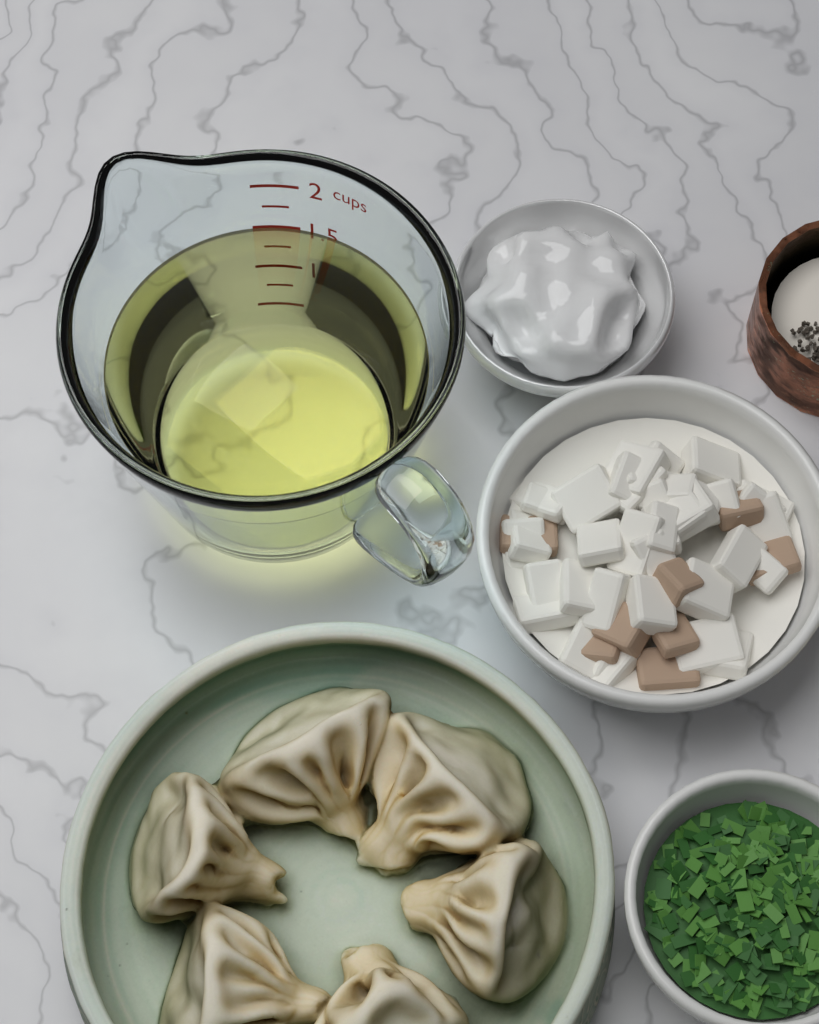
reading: 1.50 cups
